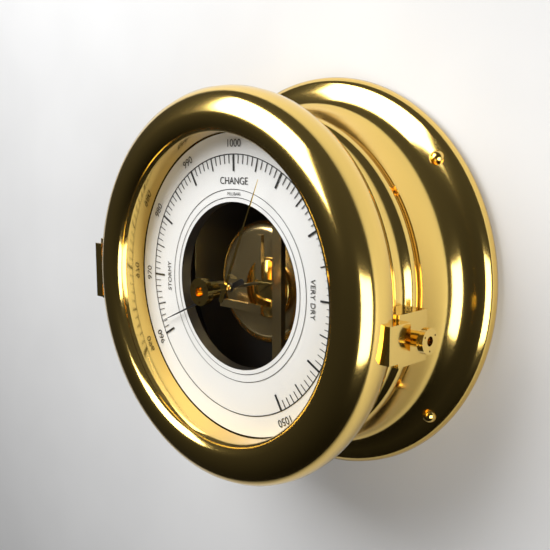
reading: 962 mbar
